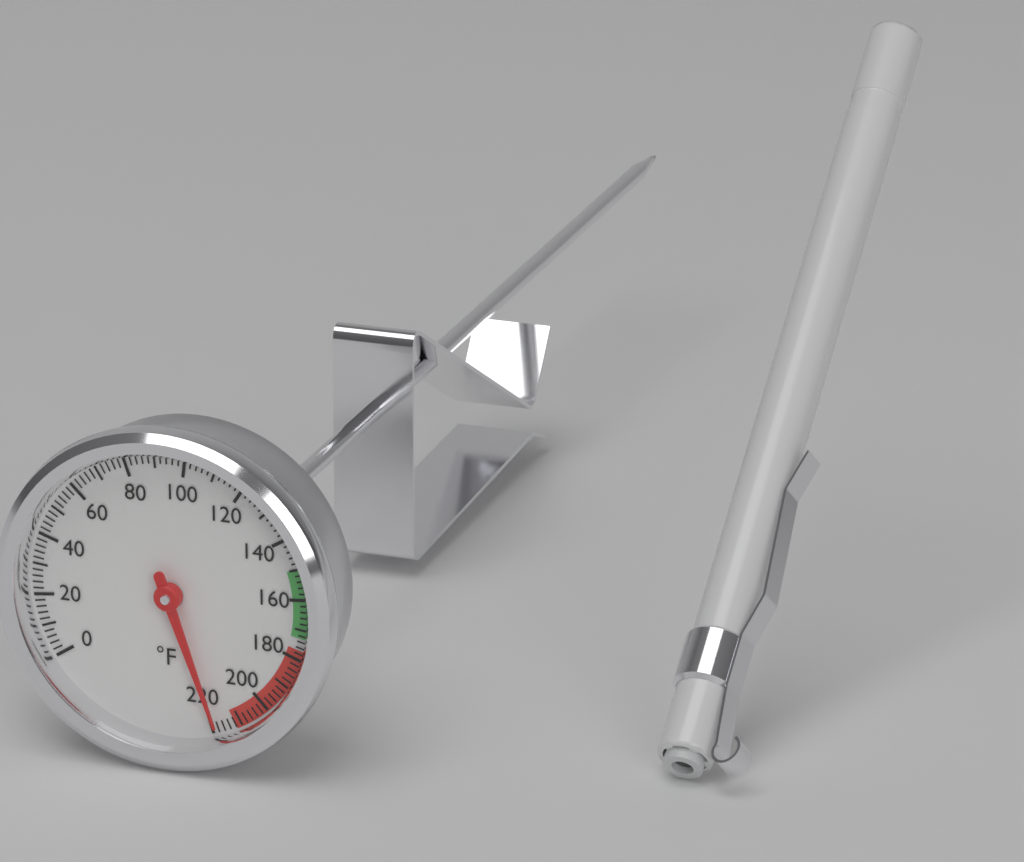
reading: 218 °F
